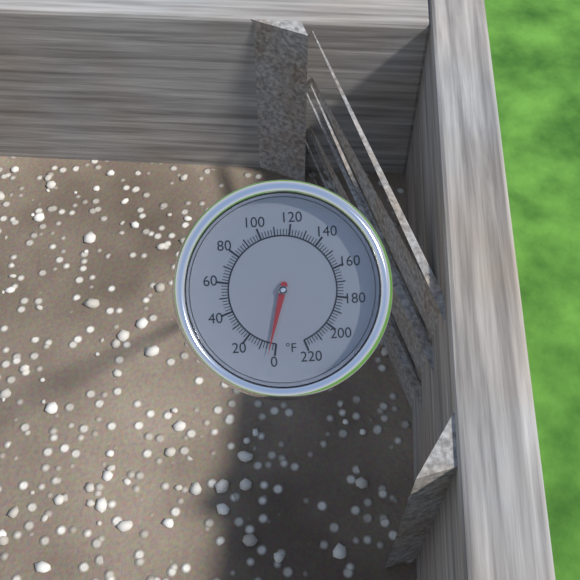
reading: 4 °F
